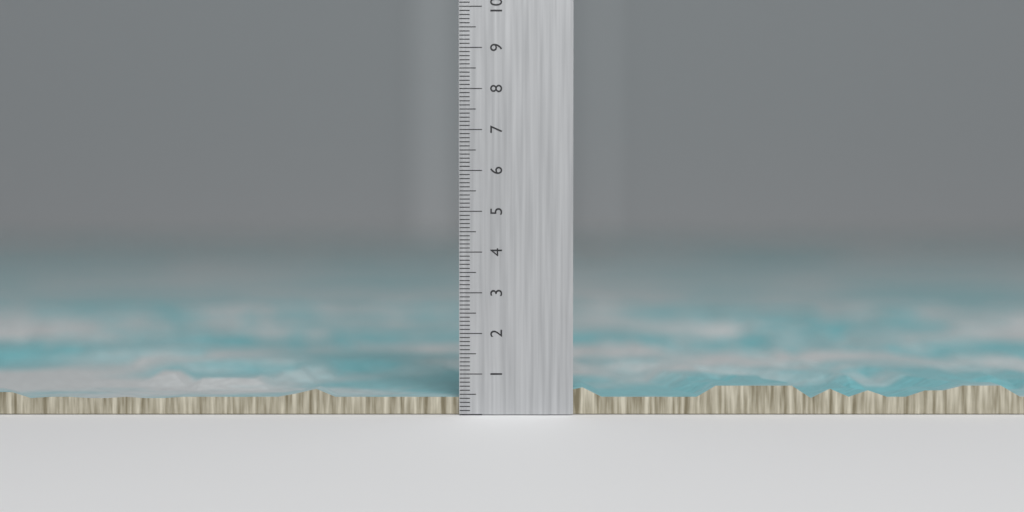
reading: 0.7 cm
